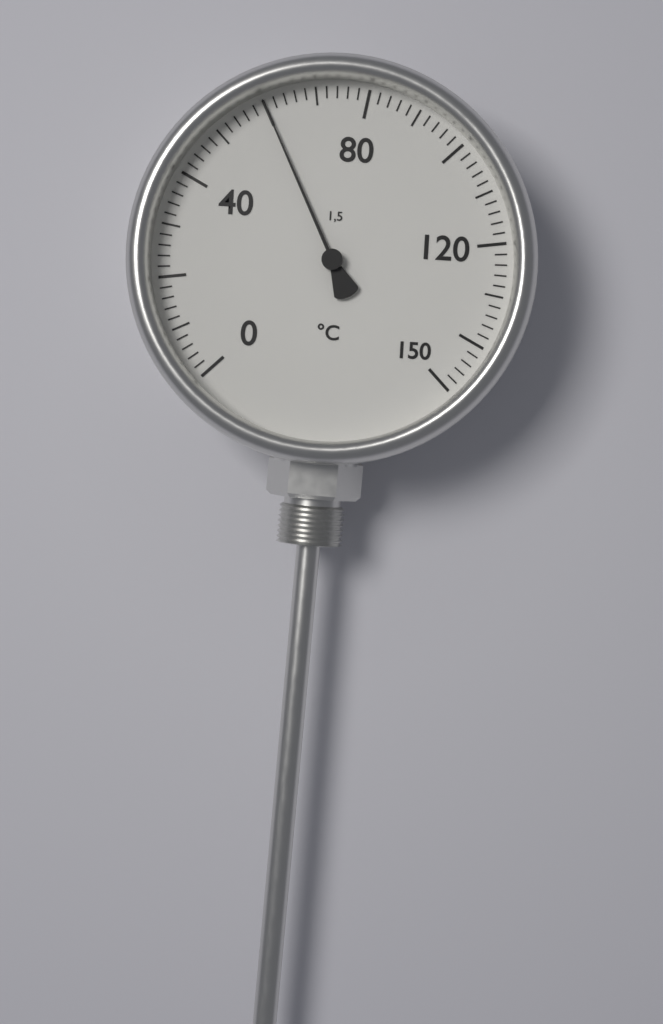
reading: 60 °C
